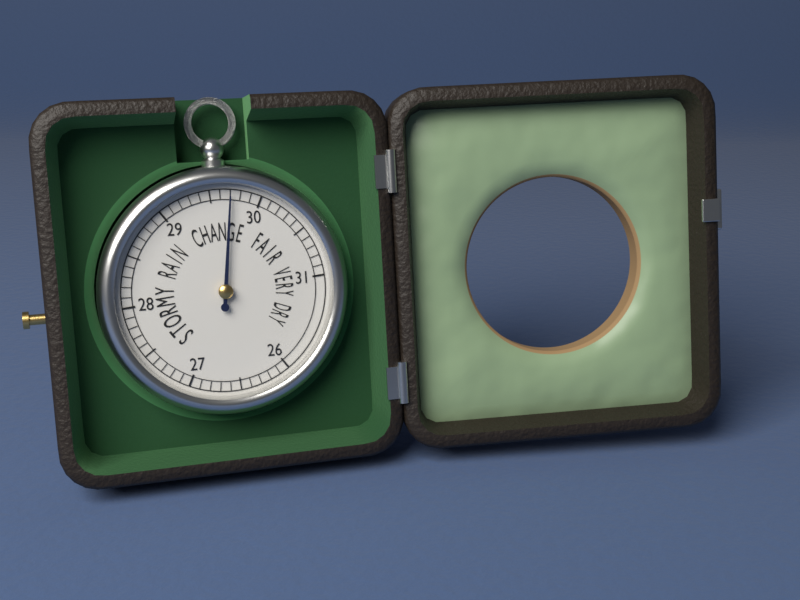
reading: 29.7 (no unit)
